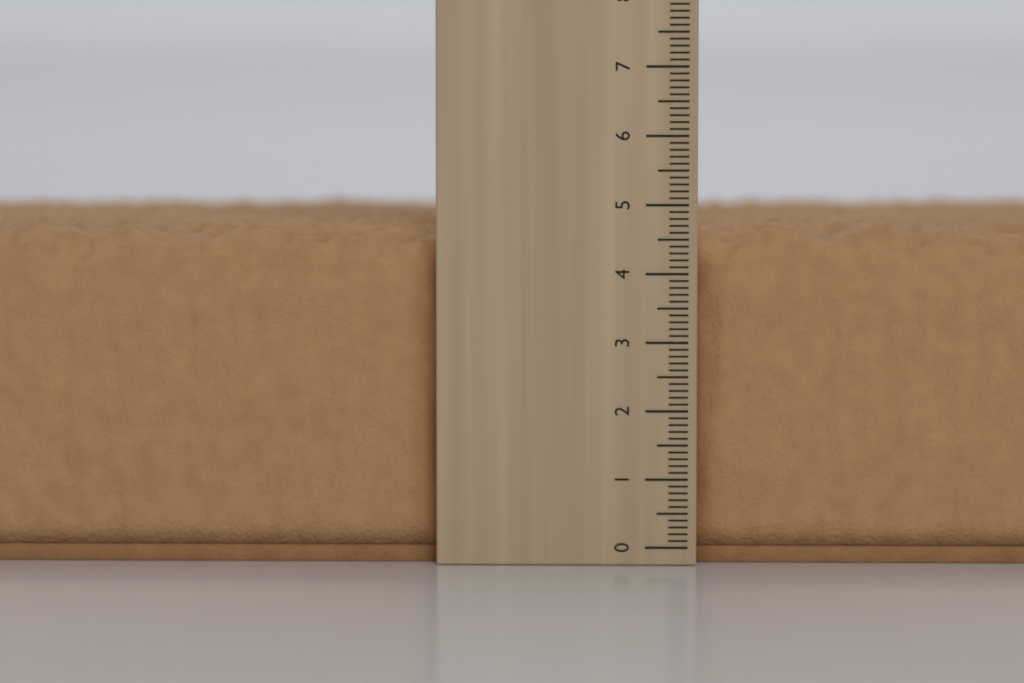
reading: 4.8 cm
